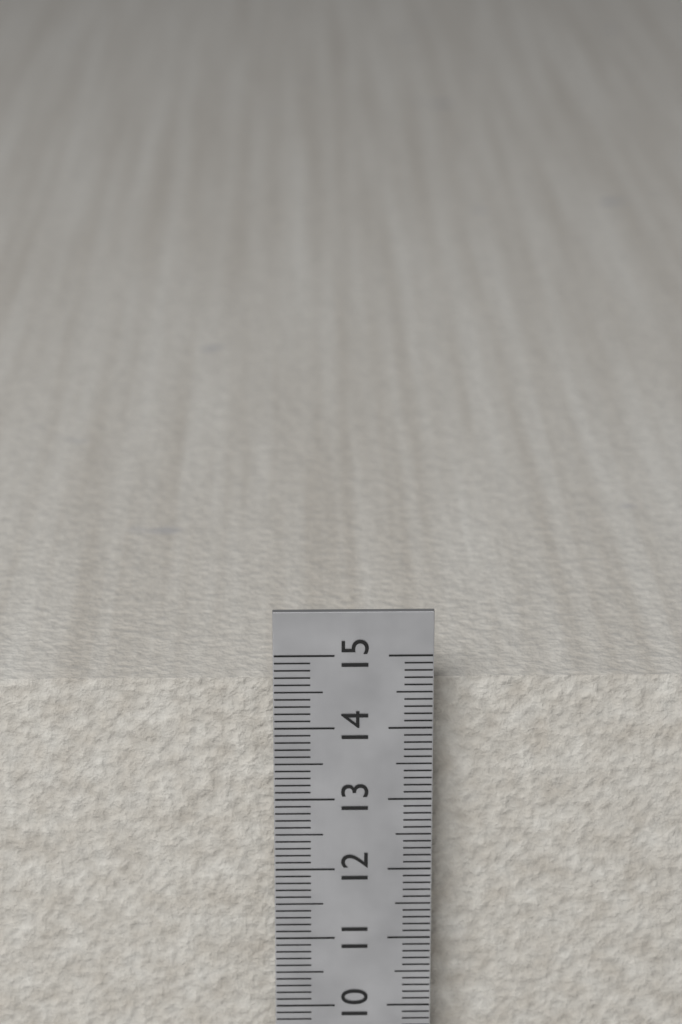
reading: 14.5 cm
